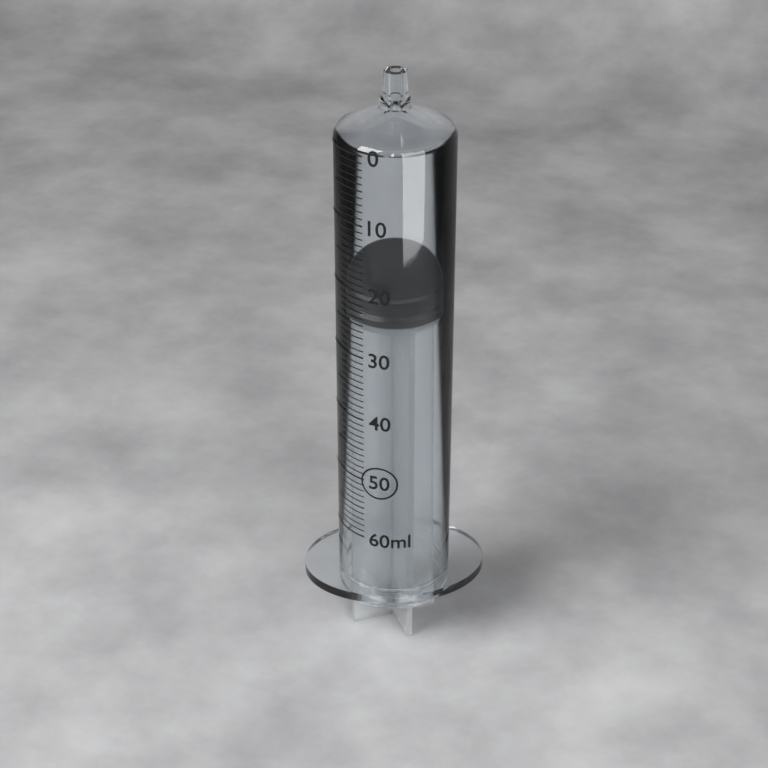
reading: 21 ml
